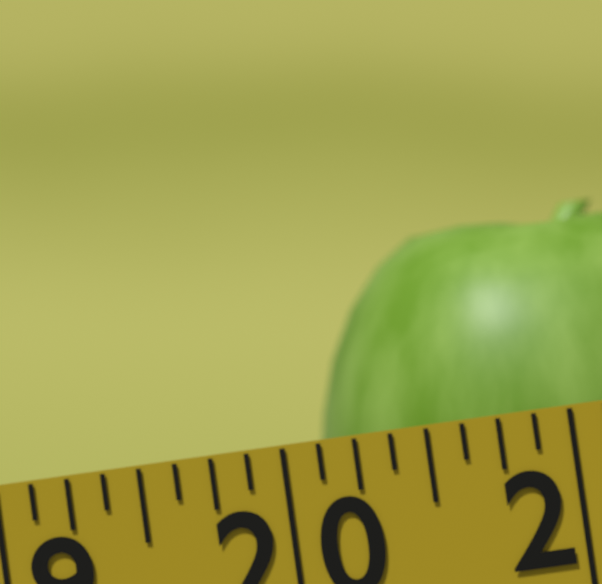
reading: 20.125 (no unit)
